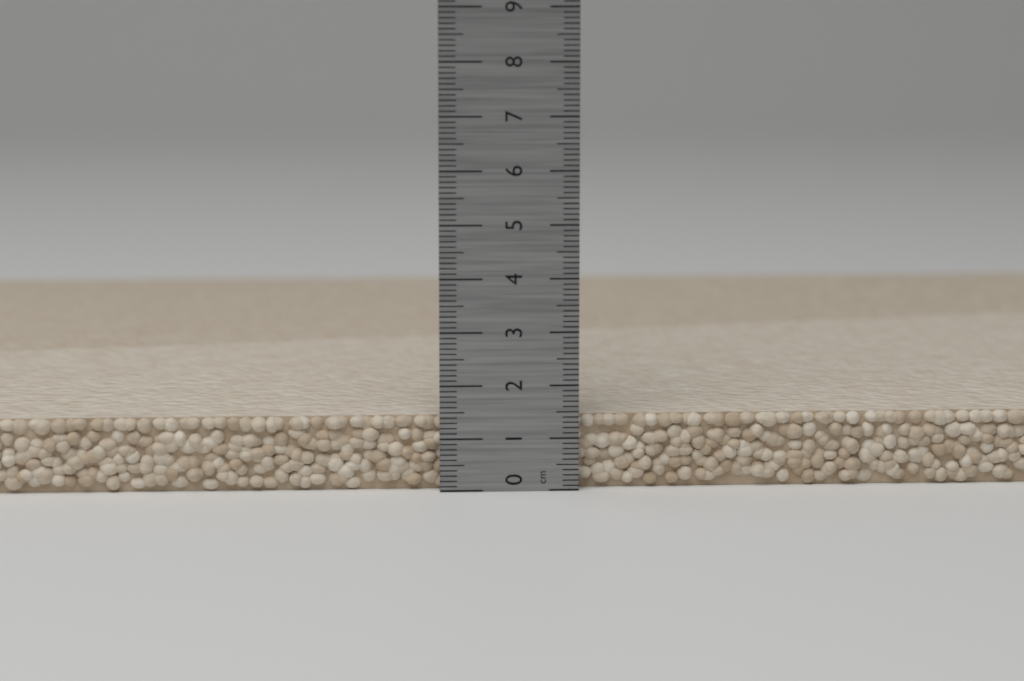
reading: 1.4 cm
